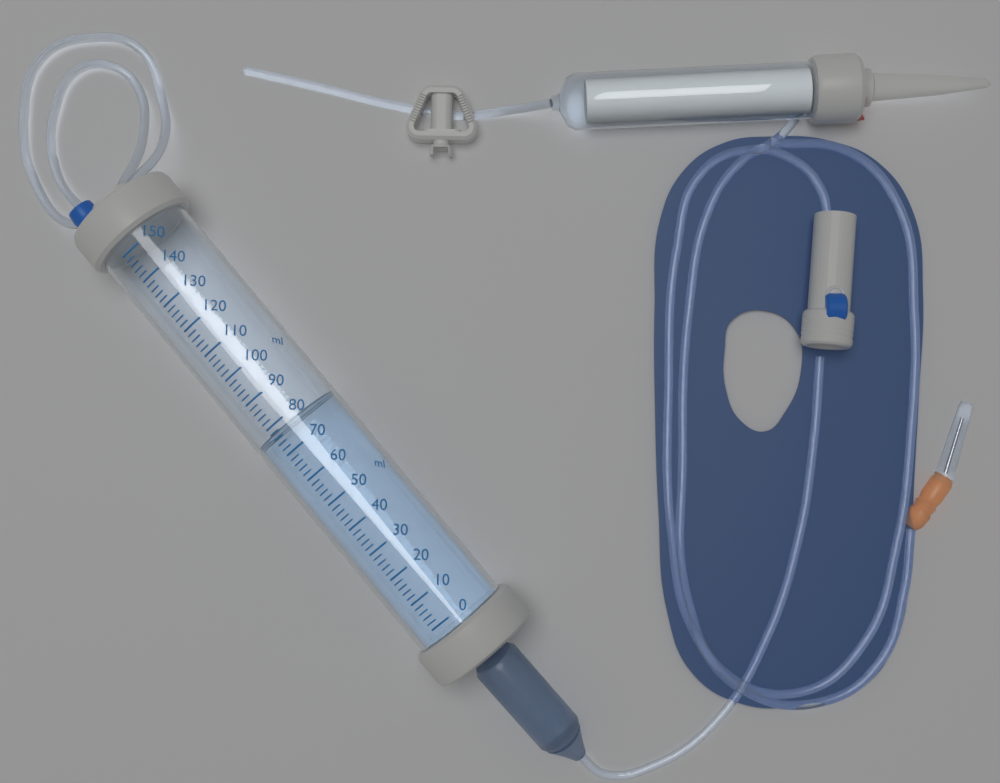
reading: 78 ml
